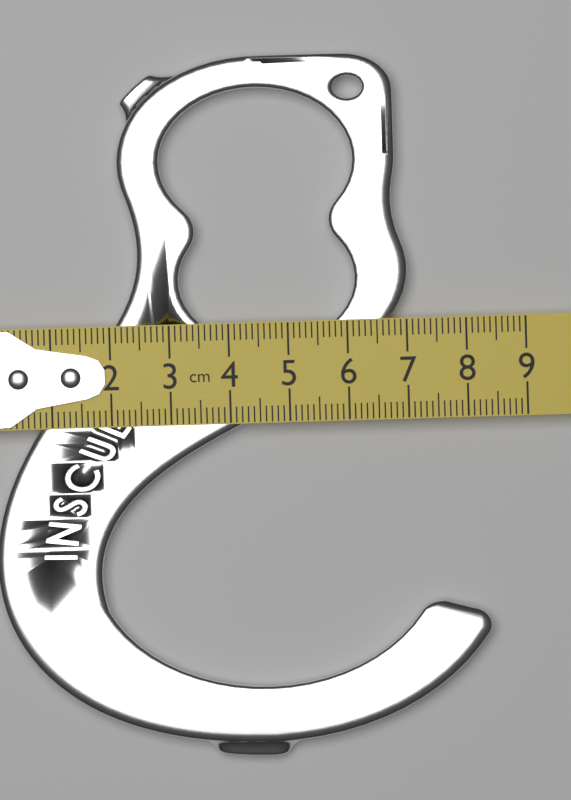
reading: 8.3 cm
